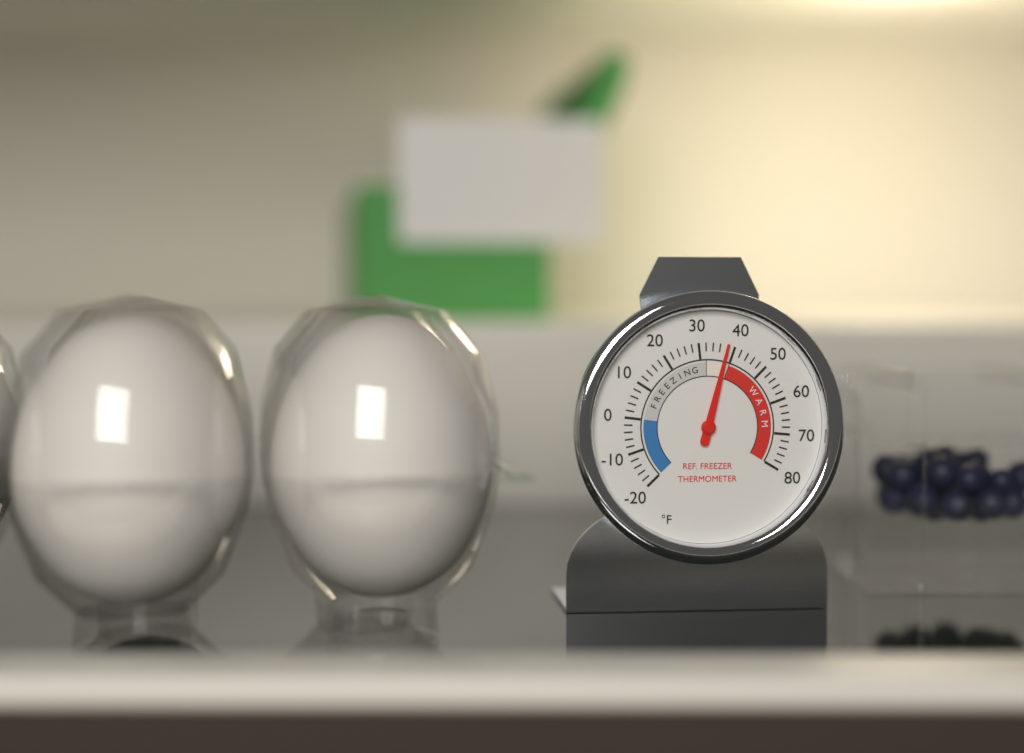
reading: 38 °F
